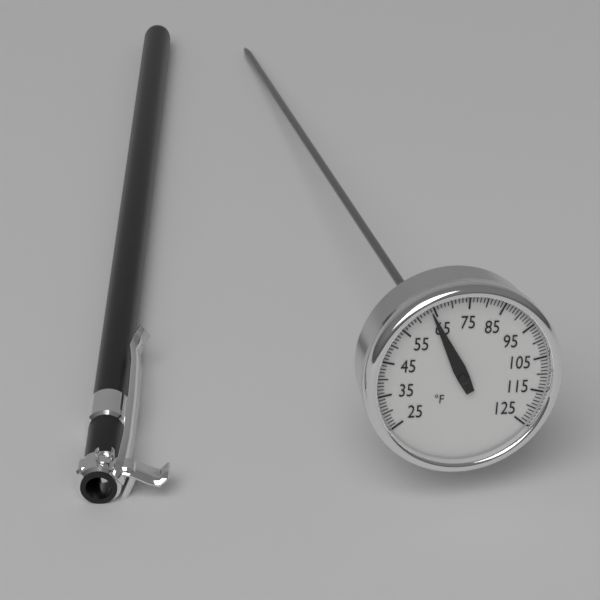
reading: 64 °F
